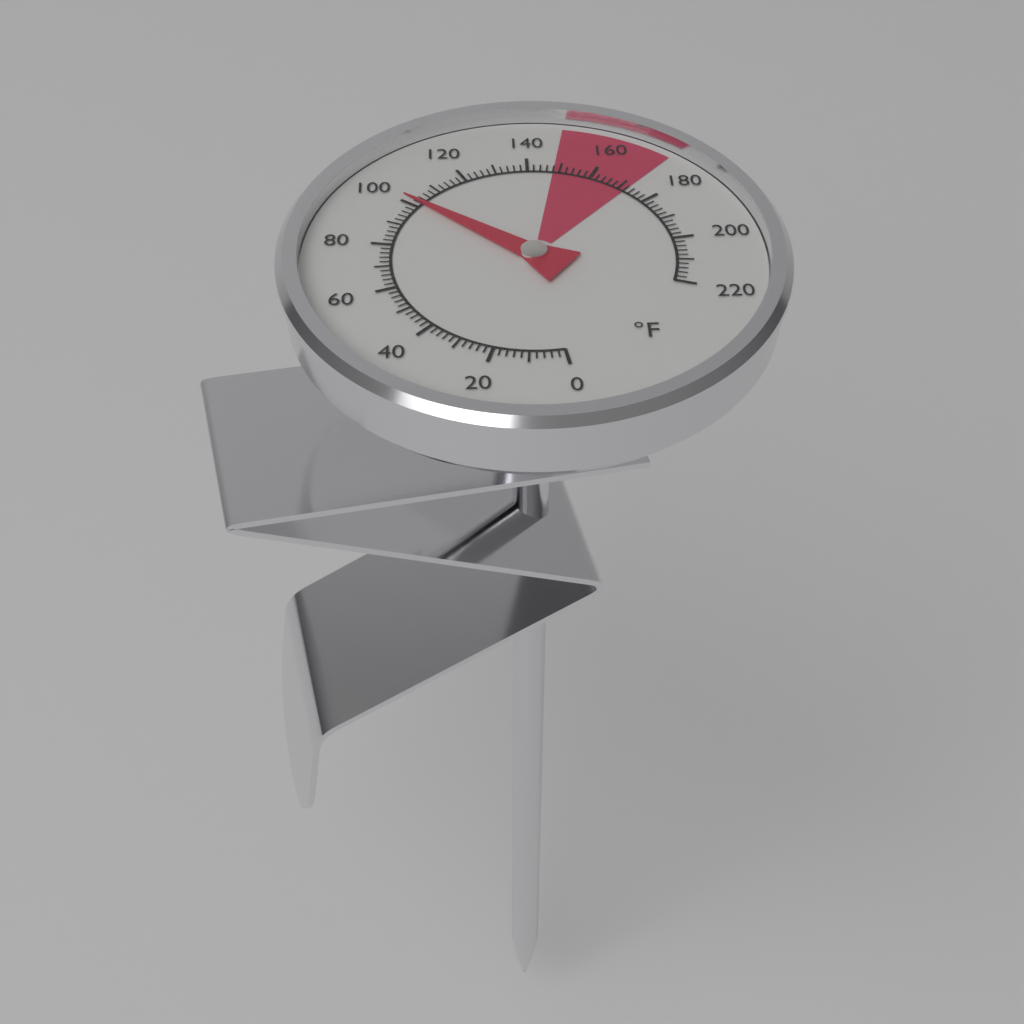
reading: 102 °F
